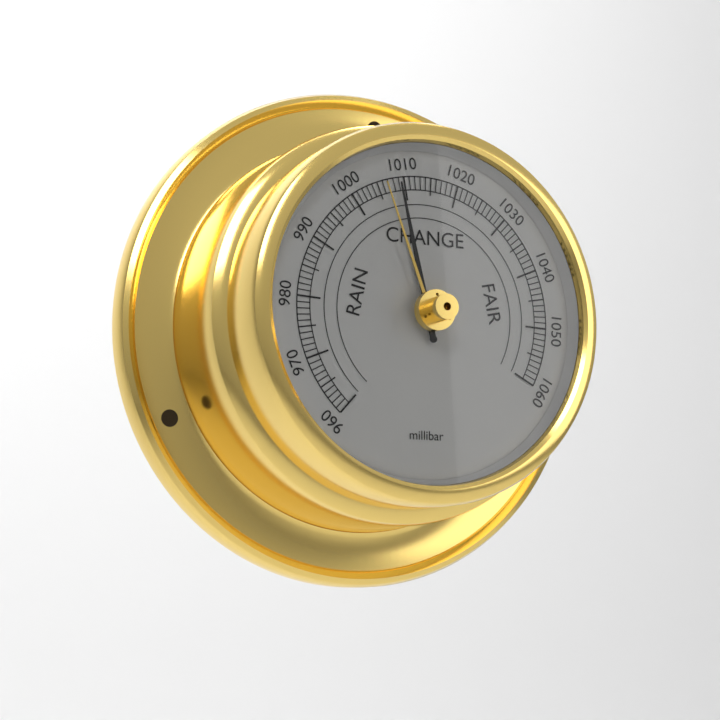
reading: 1009 millibar
